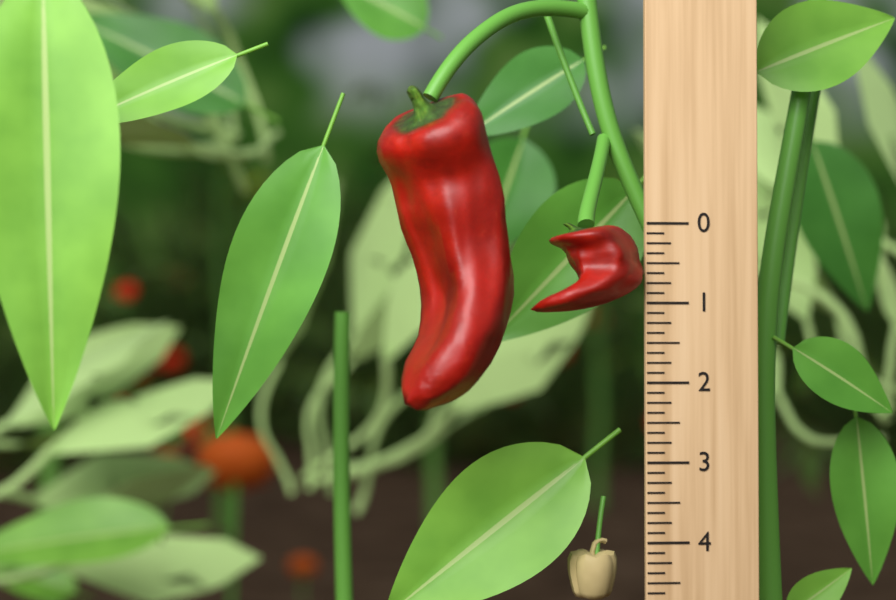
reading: 1.125 (no unit)
